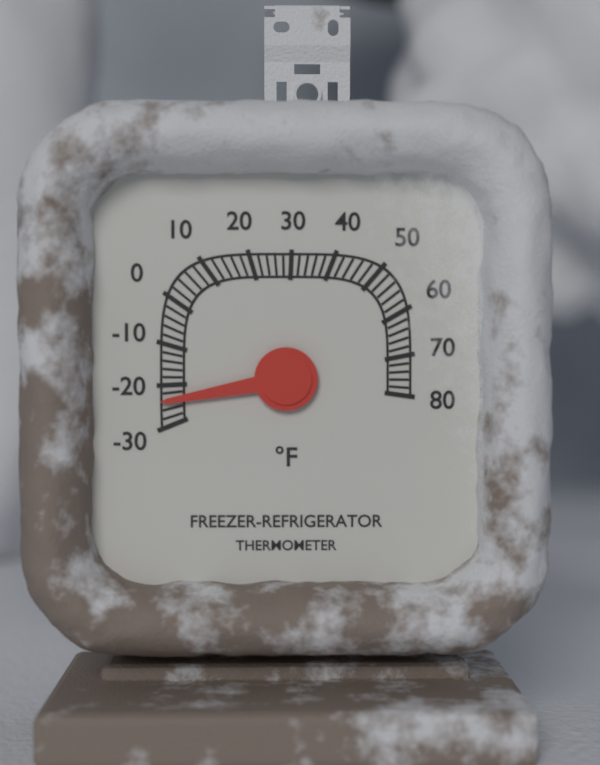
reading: -24 °F
